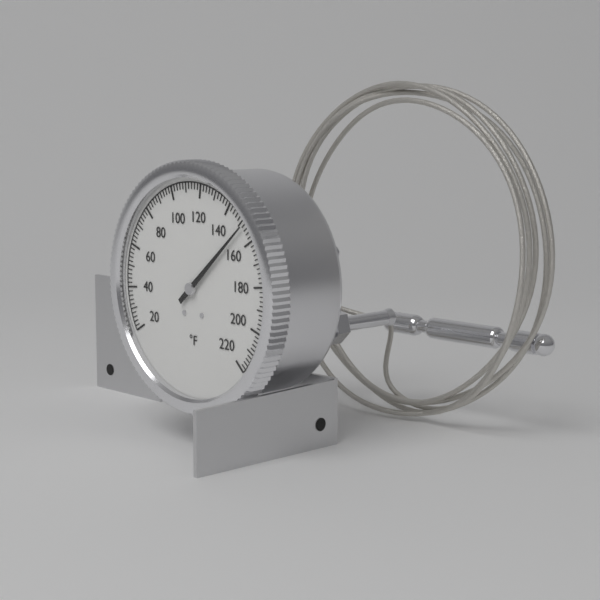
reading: 152 °F
